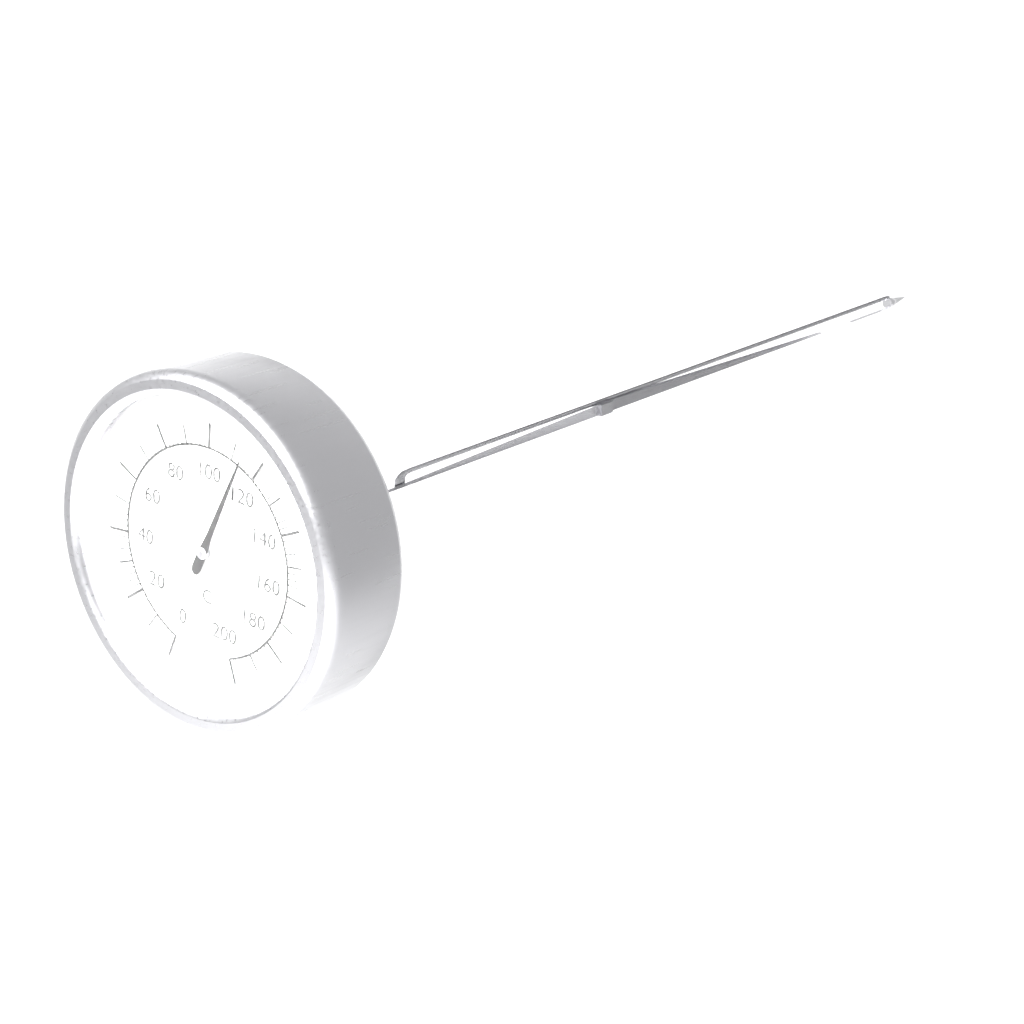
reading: 114 °C
